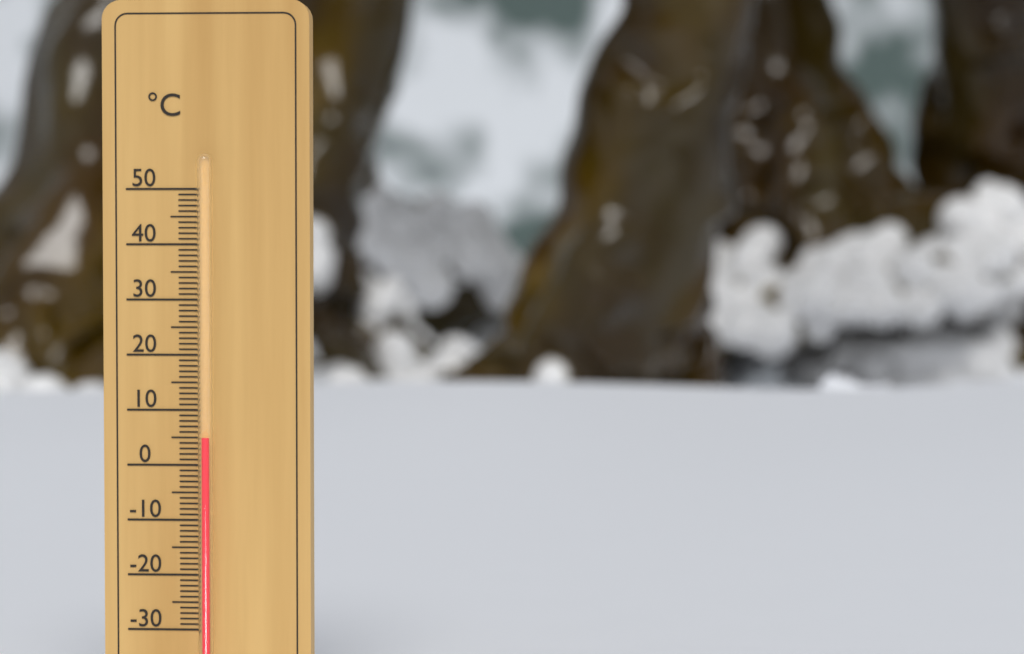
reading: 5 °C
